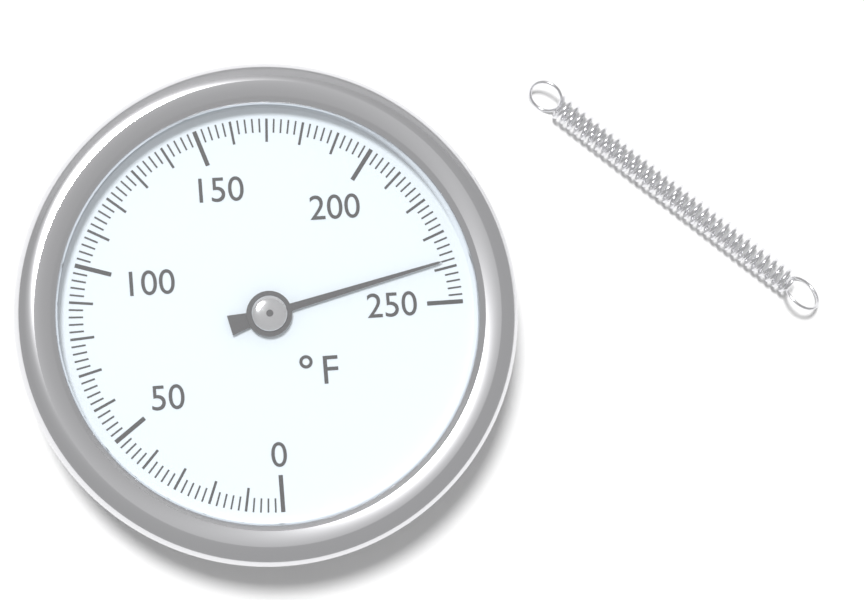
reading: 238 °F
